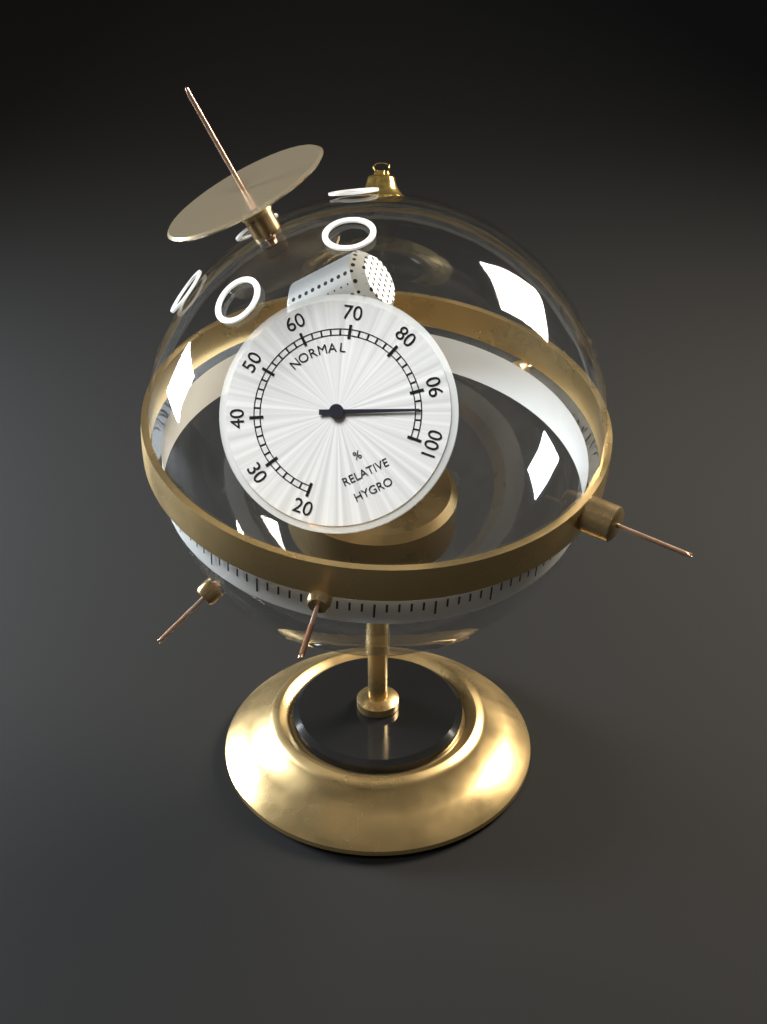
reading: 94 %
